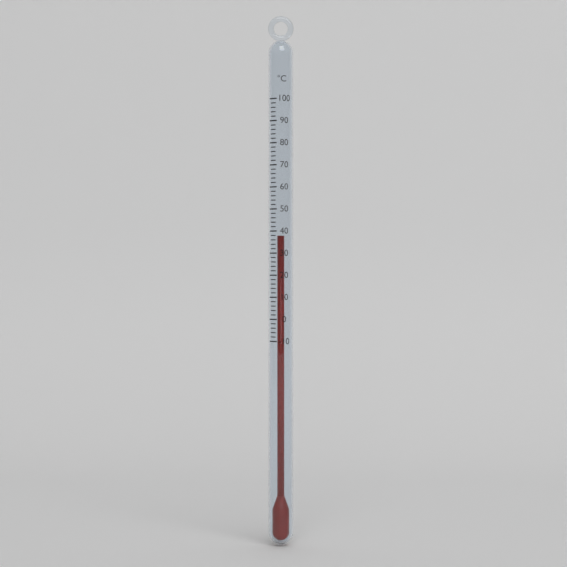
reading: 38 °C
